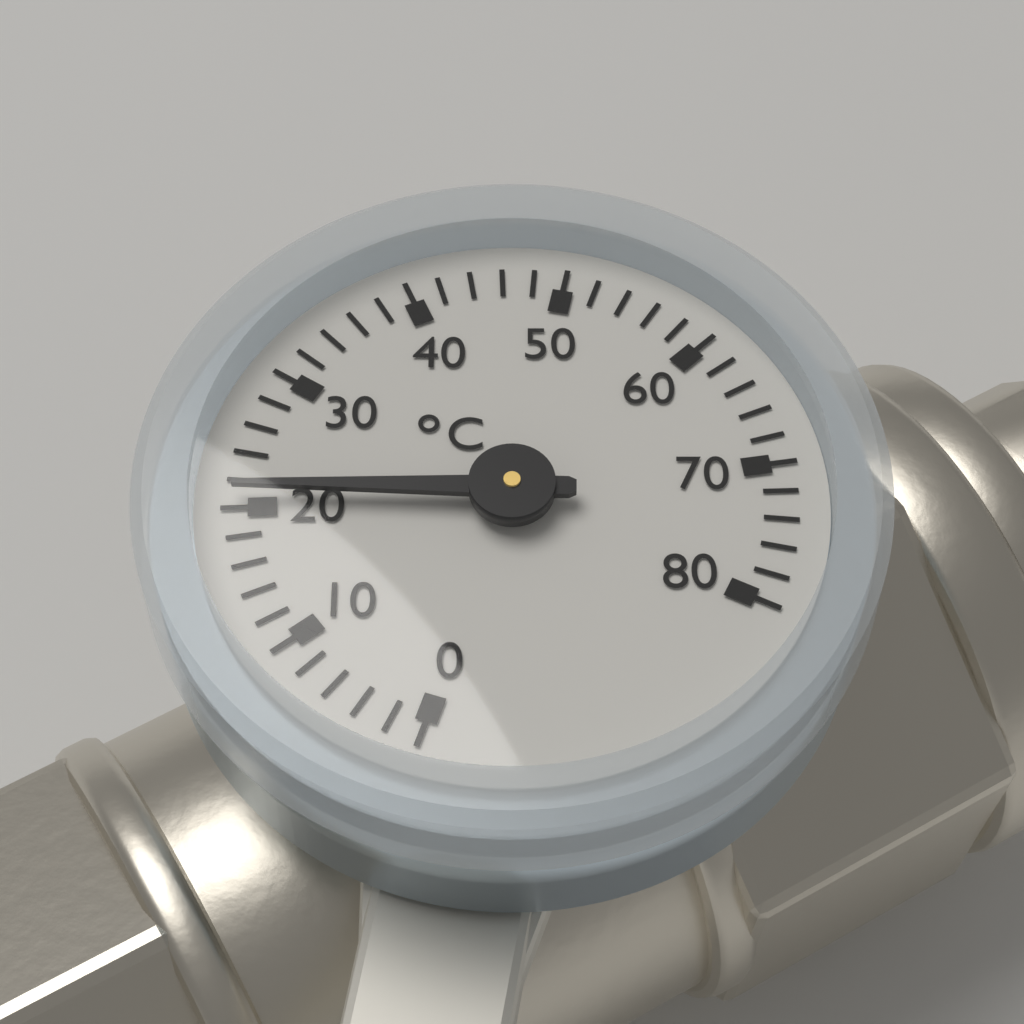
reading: 21 °C
